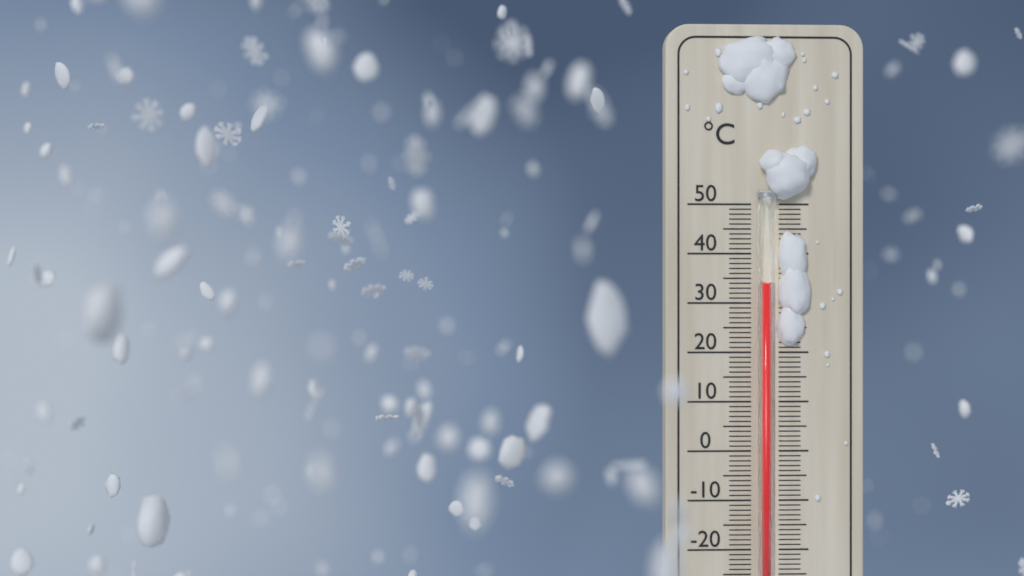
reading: 34 °C
